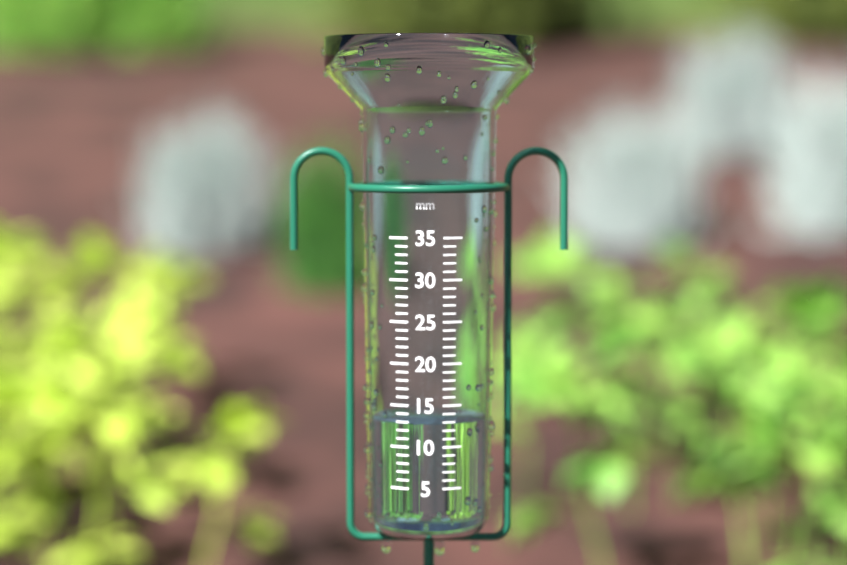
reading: 13 mm
